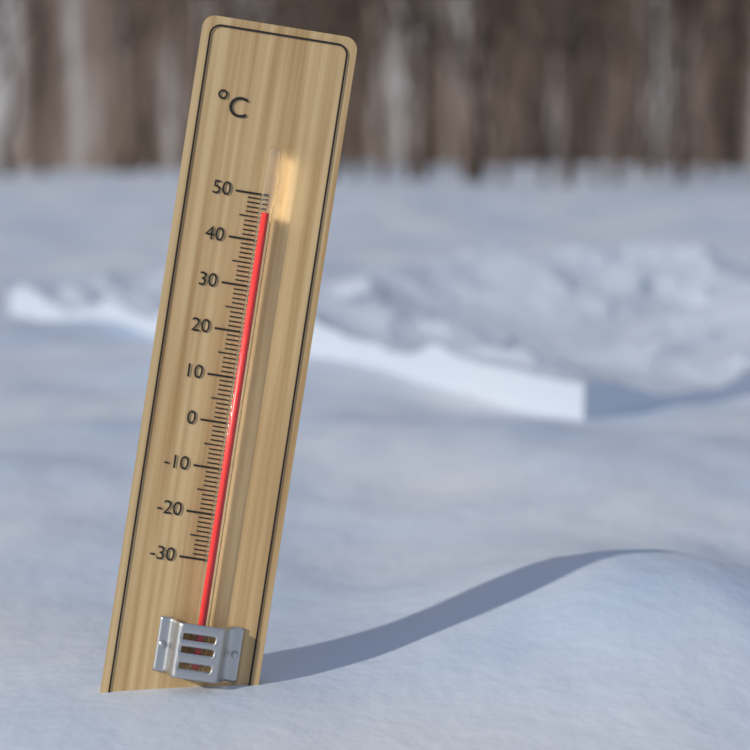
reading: 46 °C
